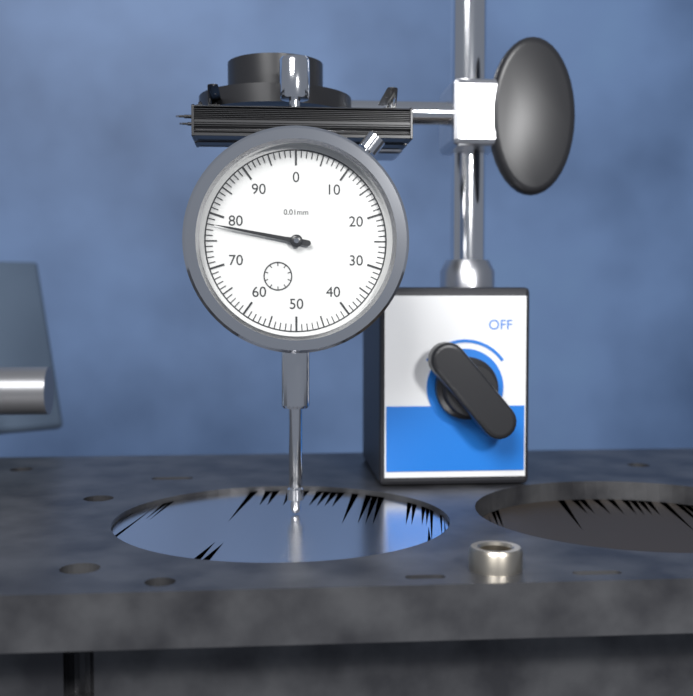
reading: 78 0.01mm
